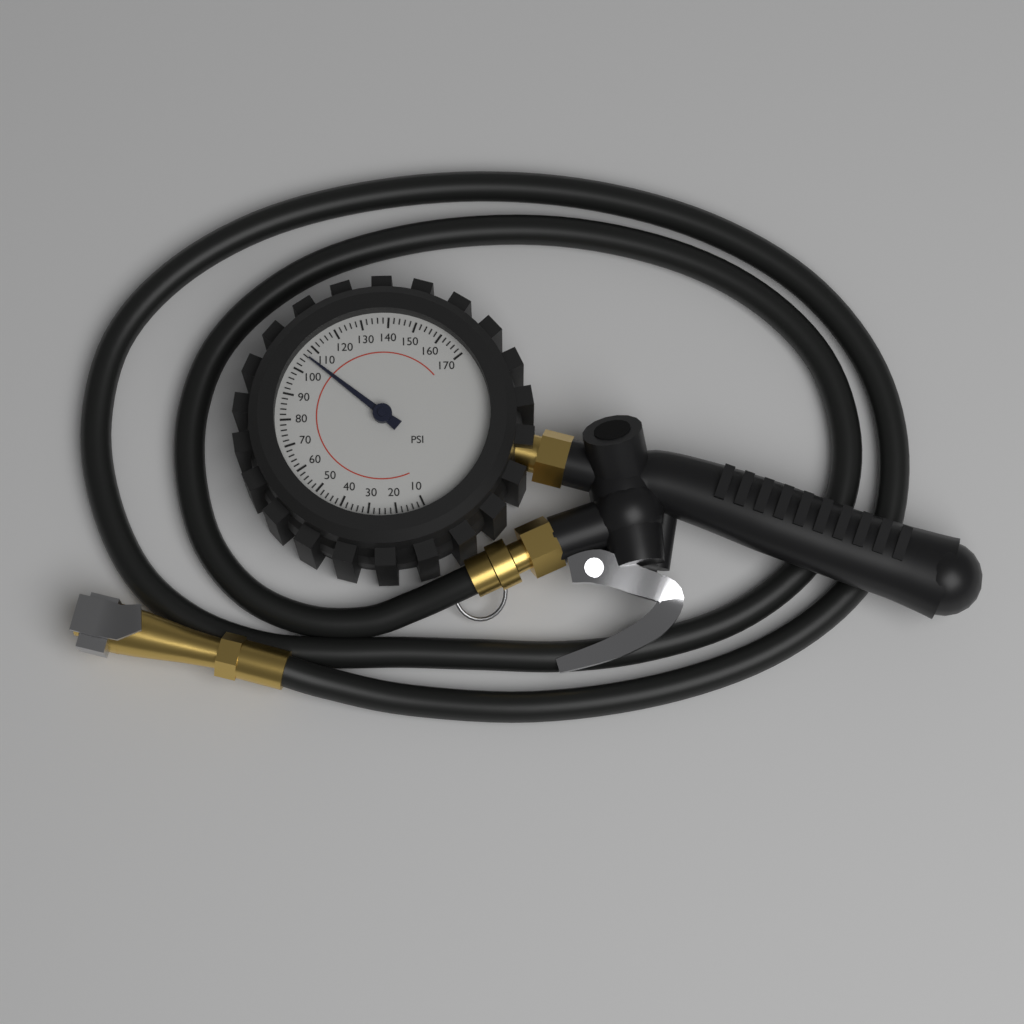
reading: 106 psi
